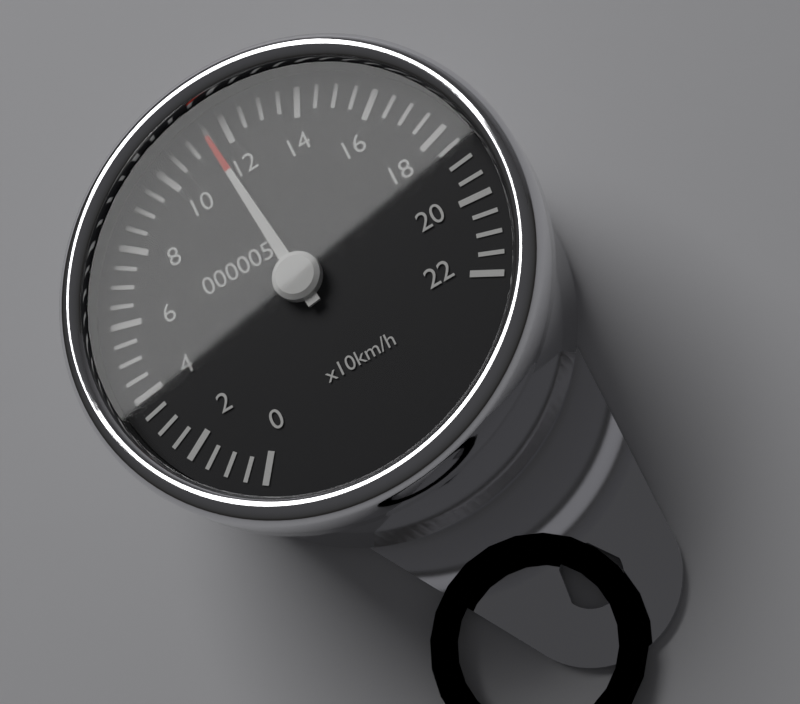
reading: 115 km/h
